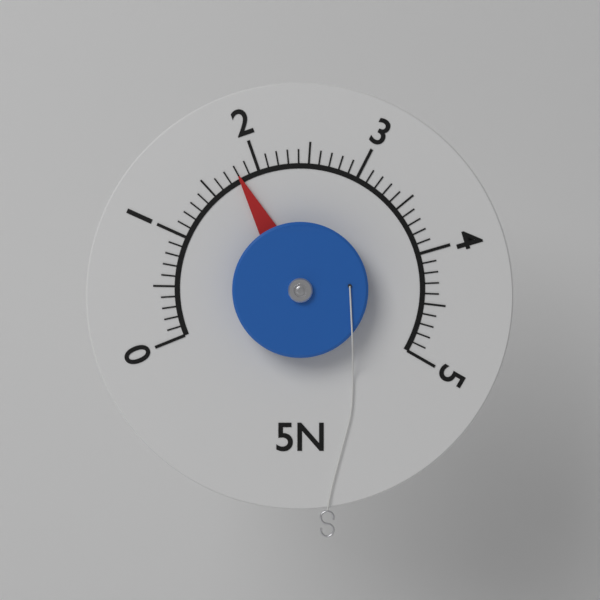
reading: 1.8 N
